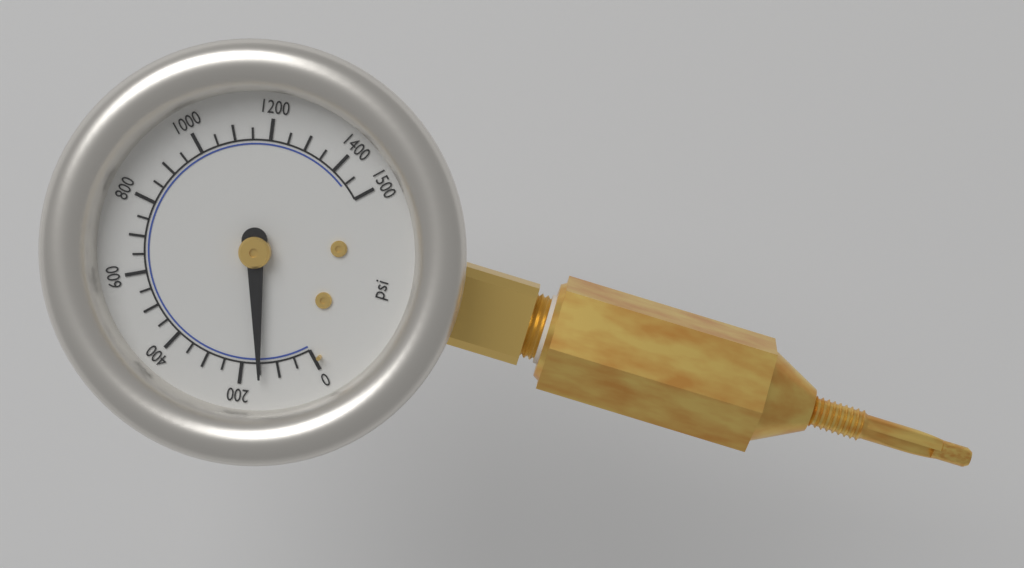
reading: 150 psi
